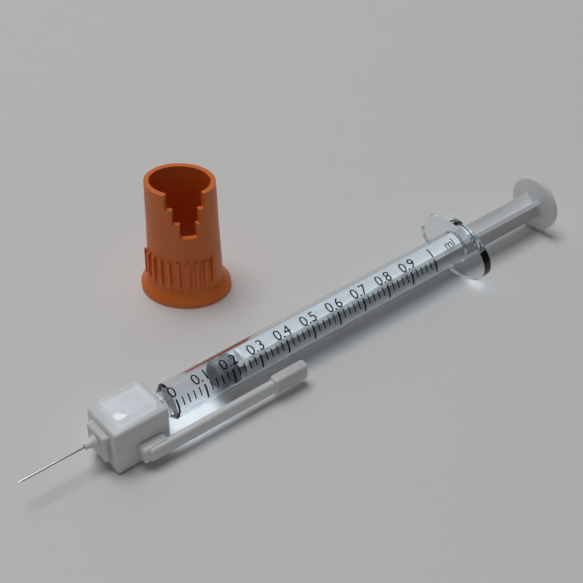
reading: 0.16 ml
